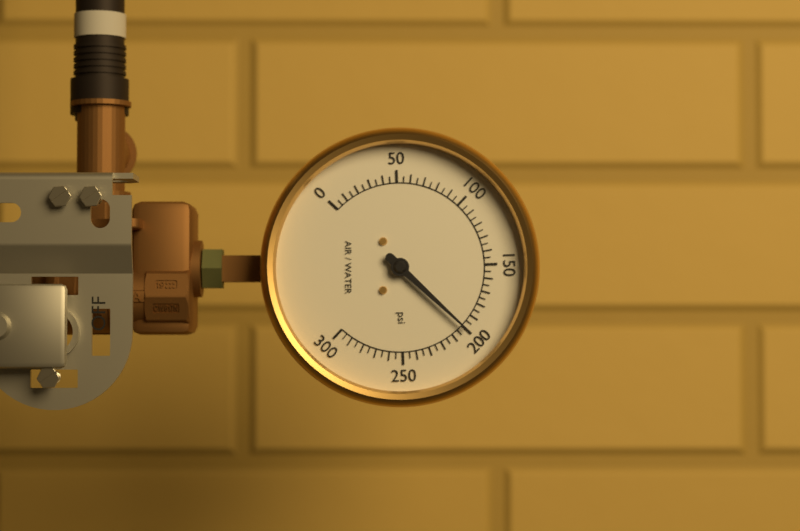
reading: 200 psi
